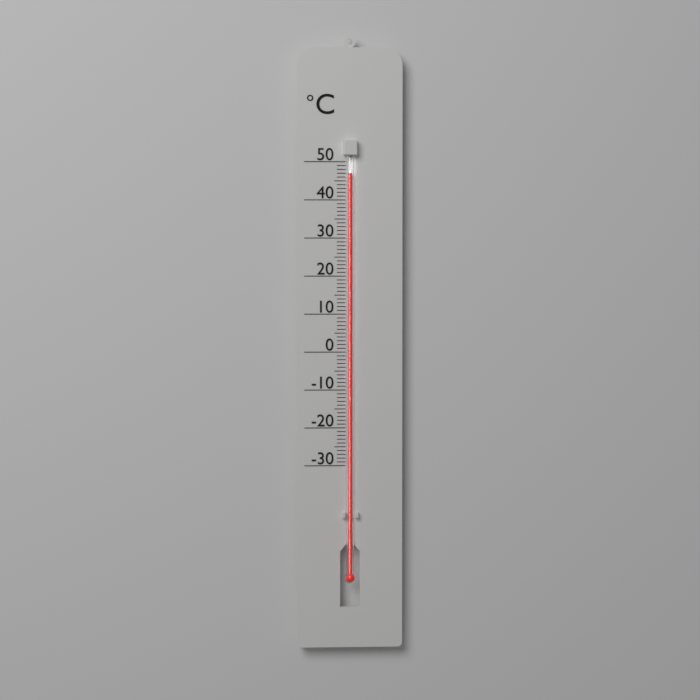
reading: 47 °C
